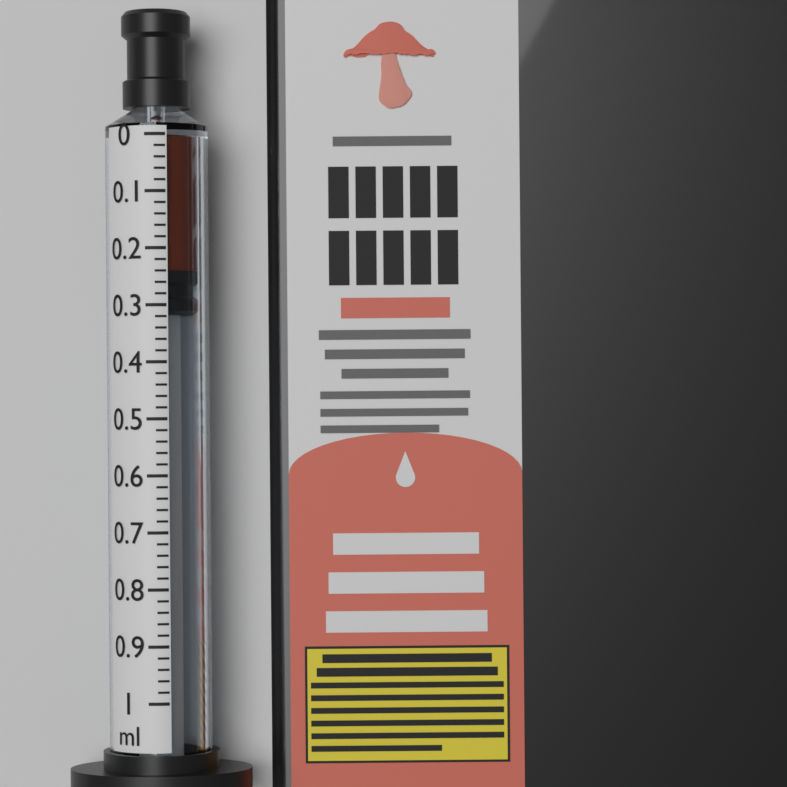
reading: 0.24 ml
